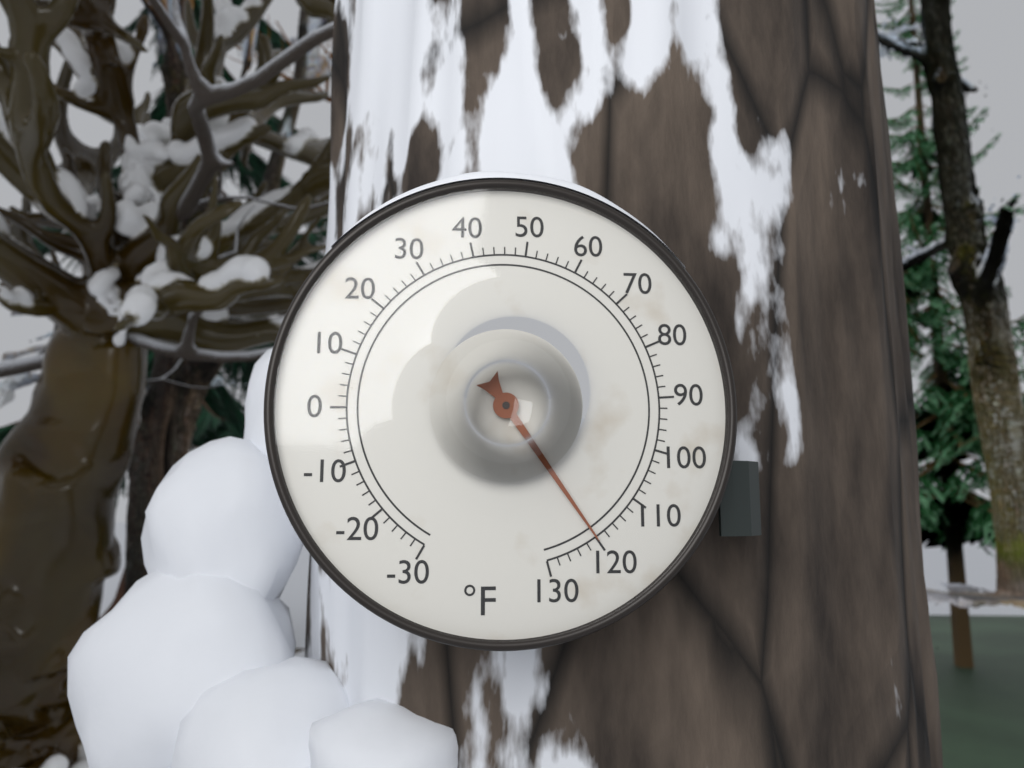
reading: 120 °F
